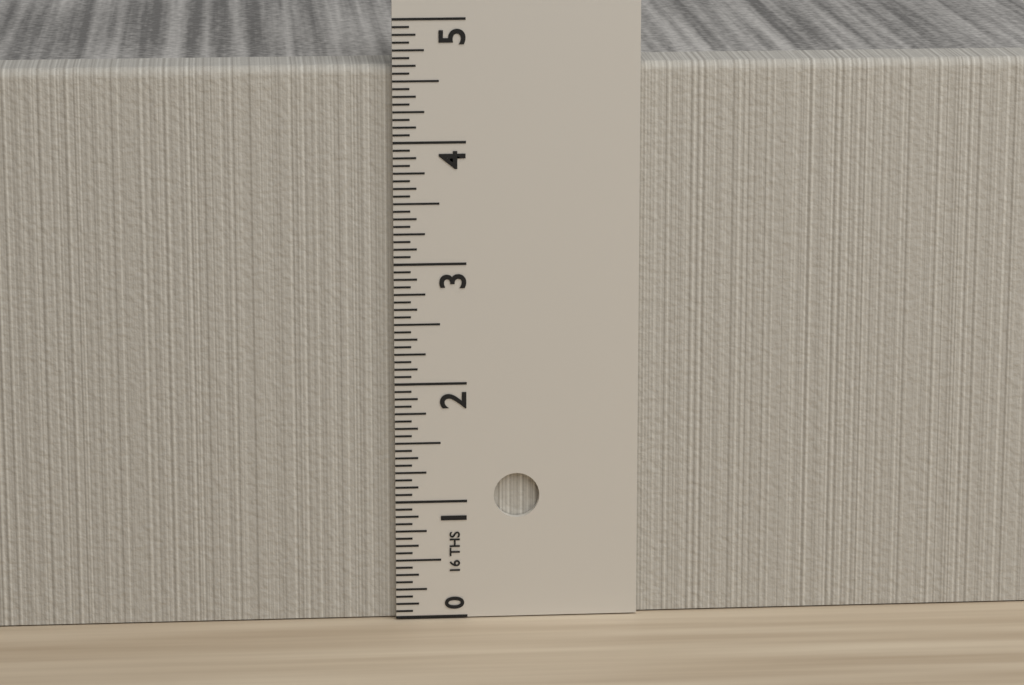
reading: 4.6250 in
